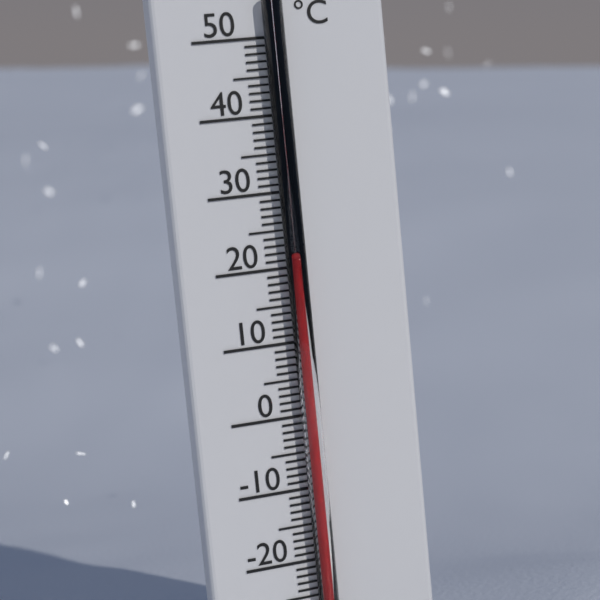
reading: 21 °C
